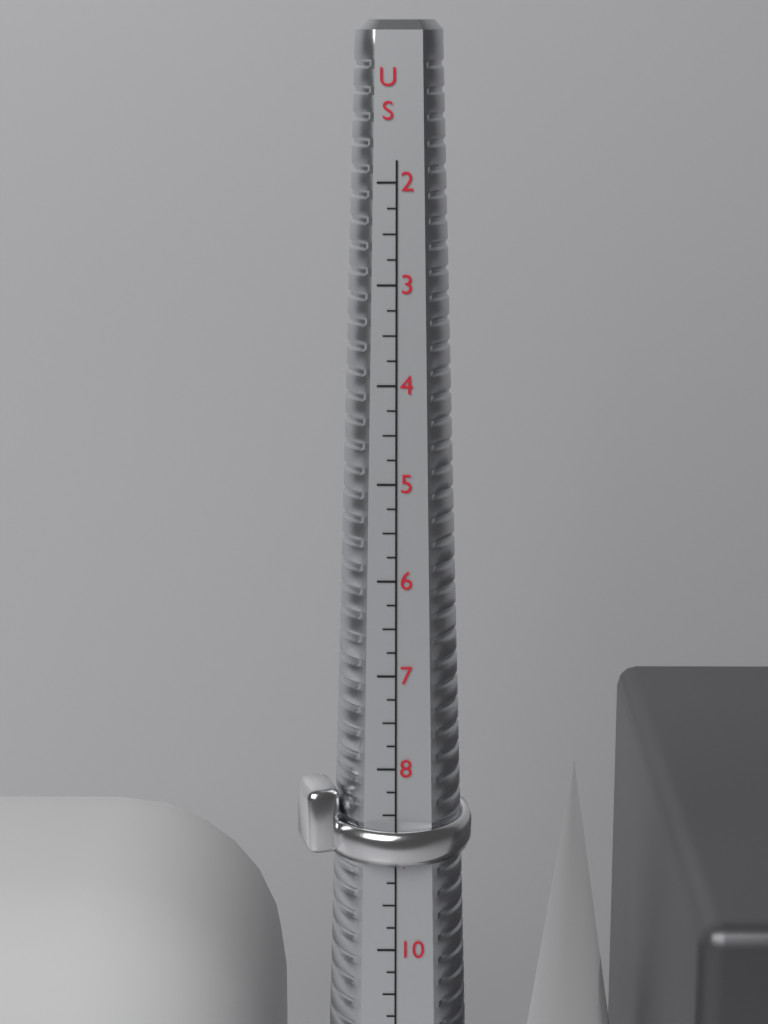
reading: 9.00 US
